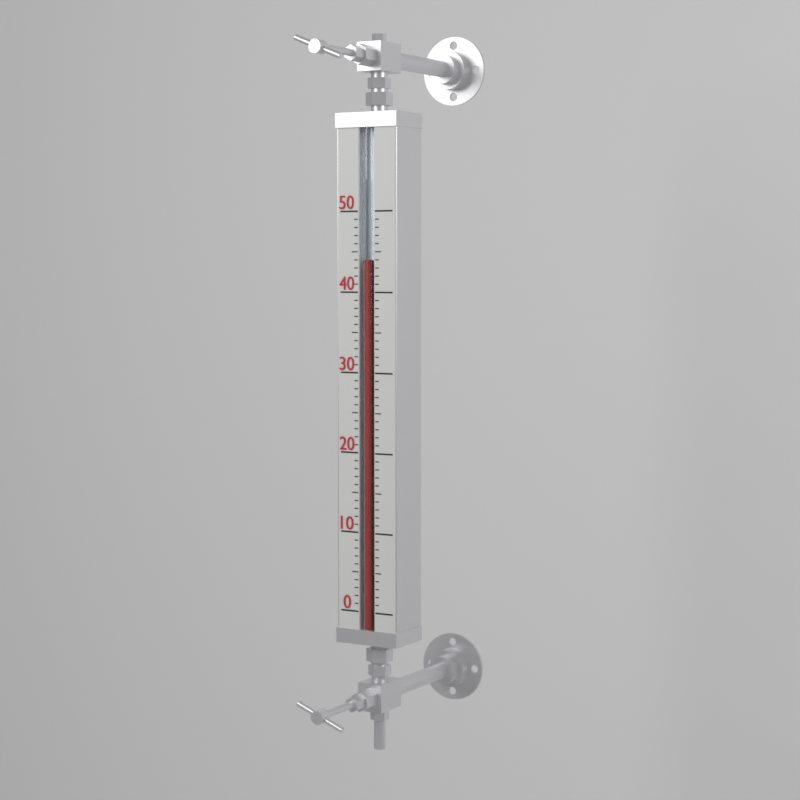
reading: 44 (no unit)
